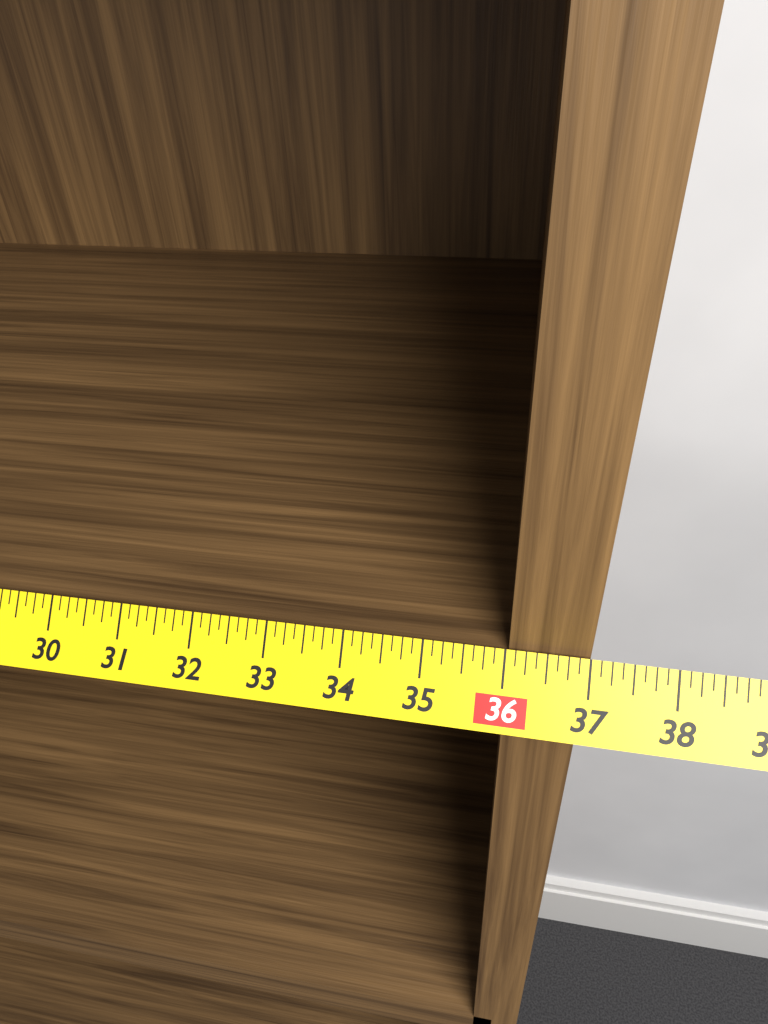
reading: 37.000 in
